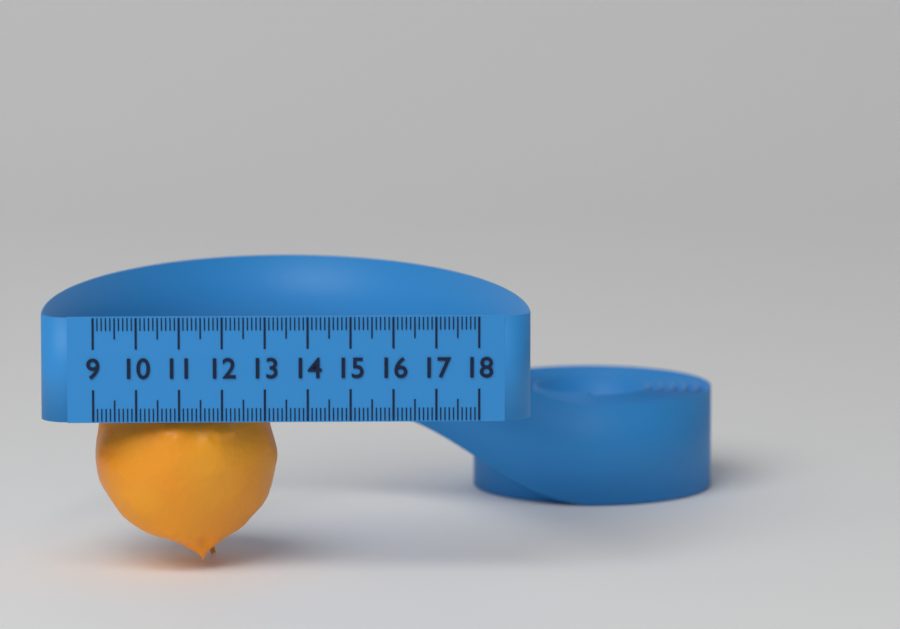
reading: 13.3 (no unit)
